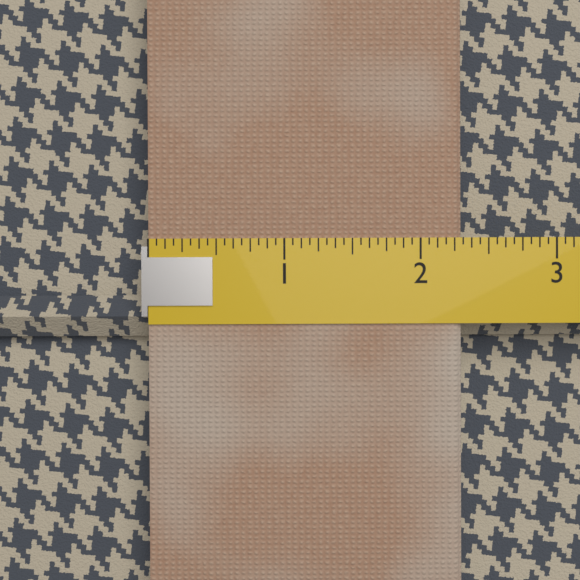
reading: 2.3125 (no unit)
